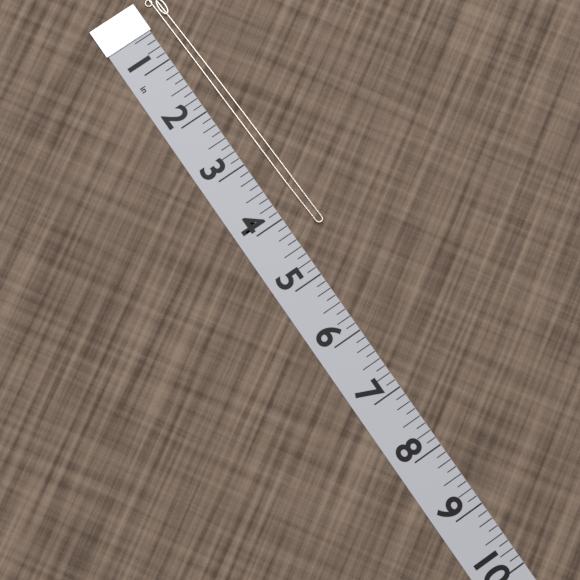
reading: 4.375 in
